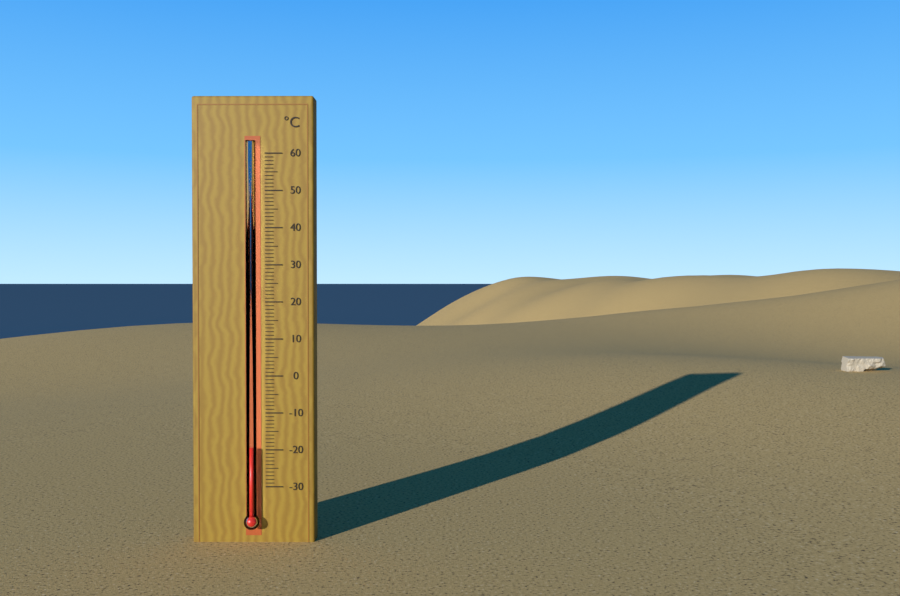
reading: -19 °C
